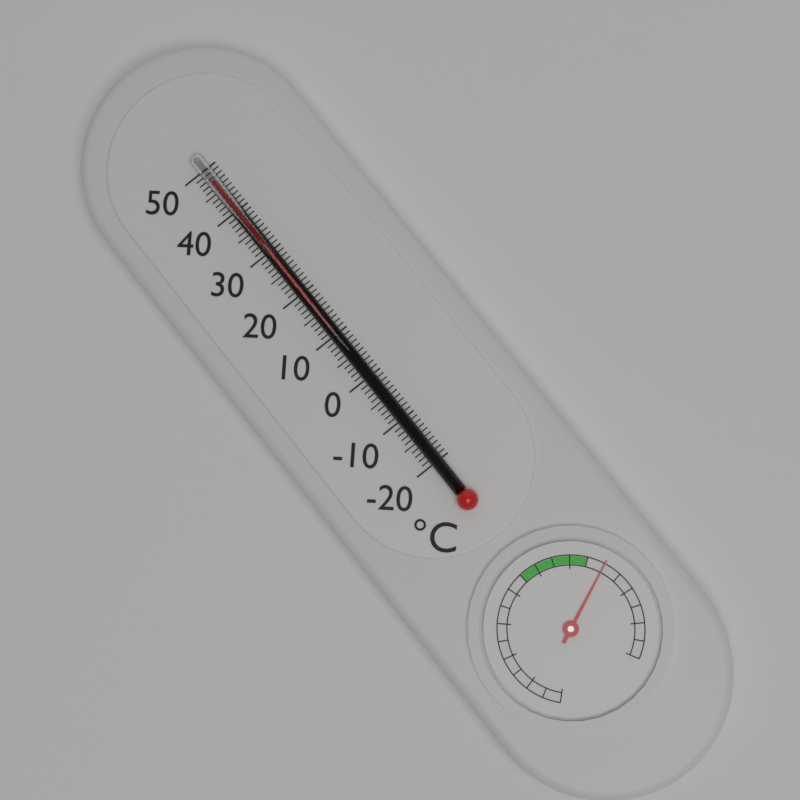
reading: 47 °C
